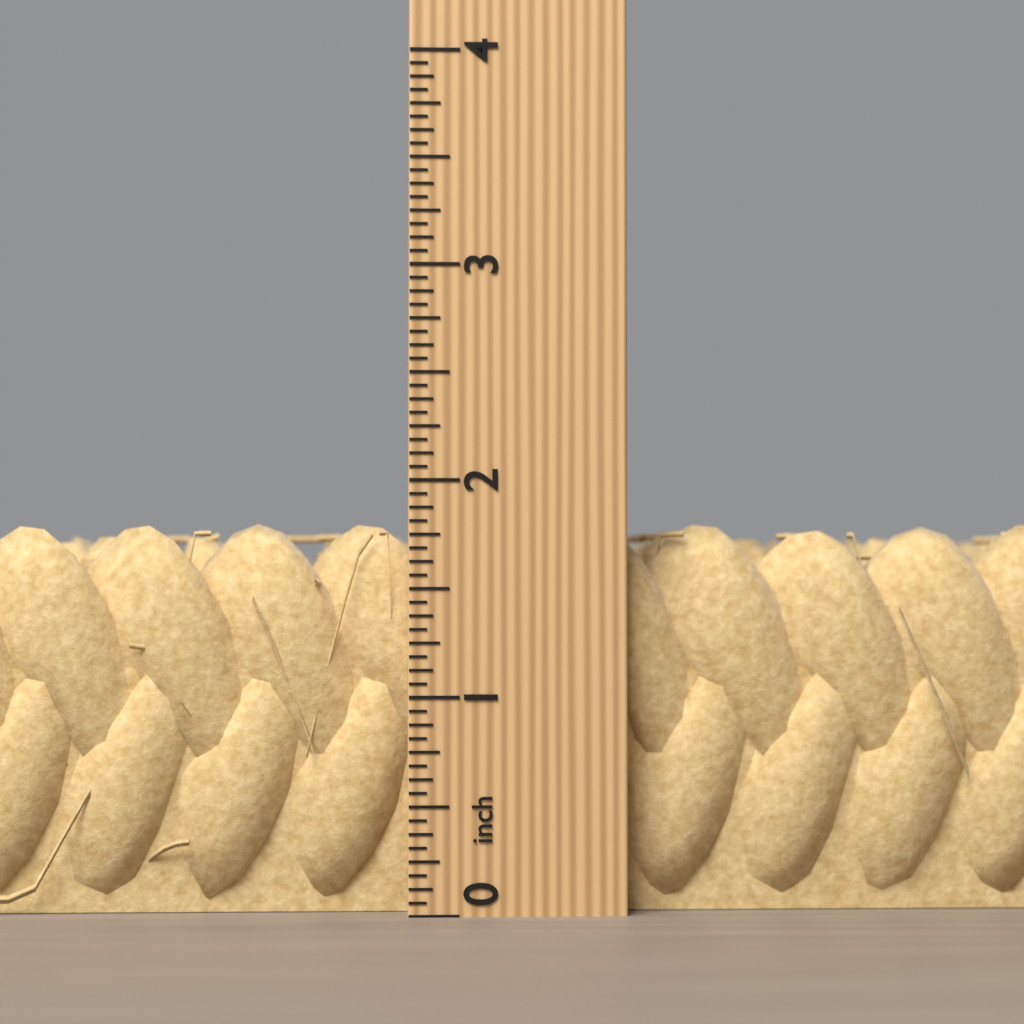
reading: 1.8125 inch
